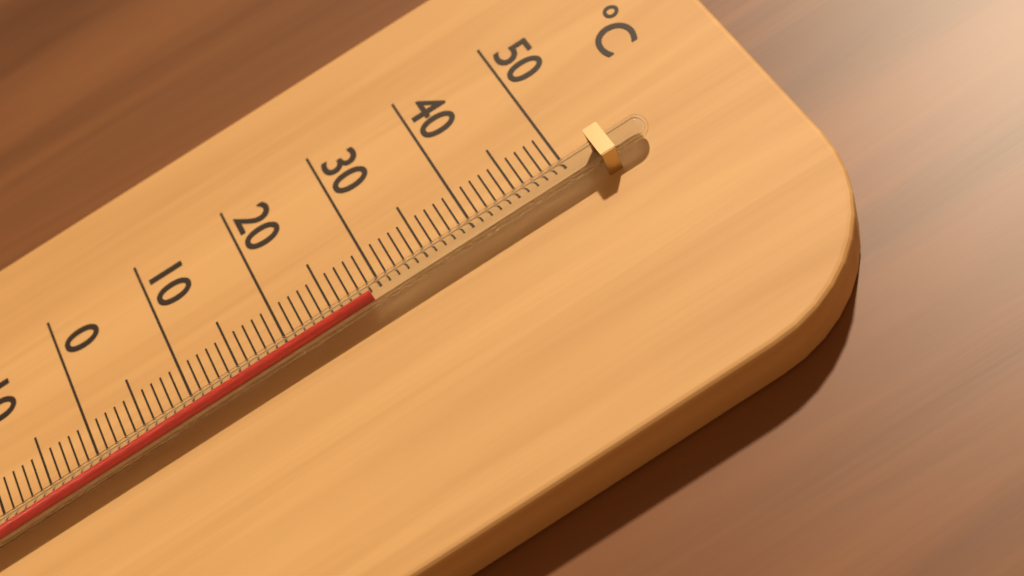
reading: 29 °C
